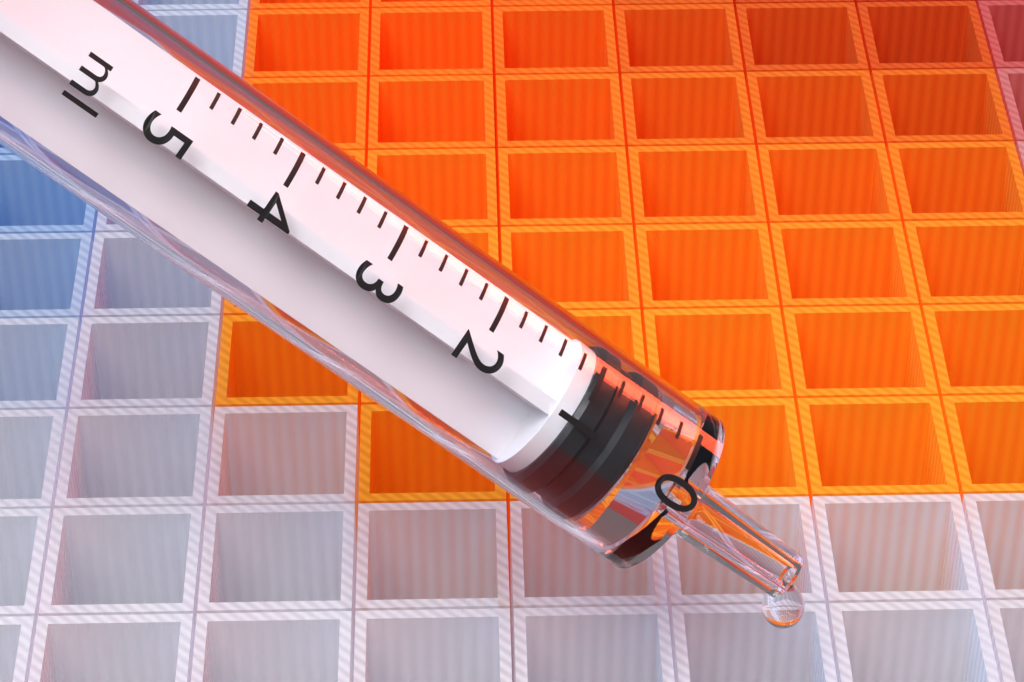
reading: 0.4 ml
